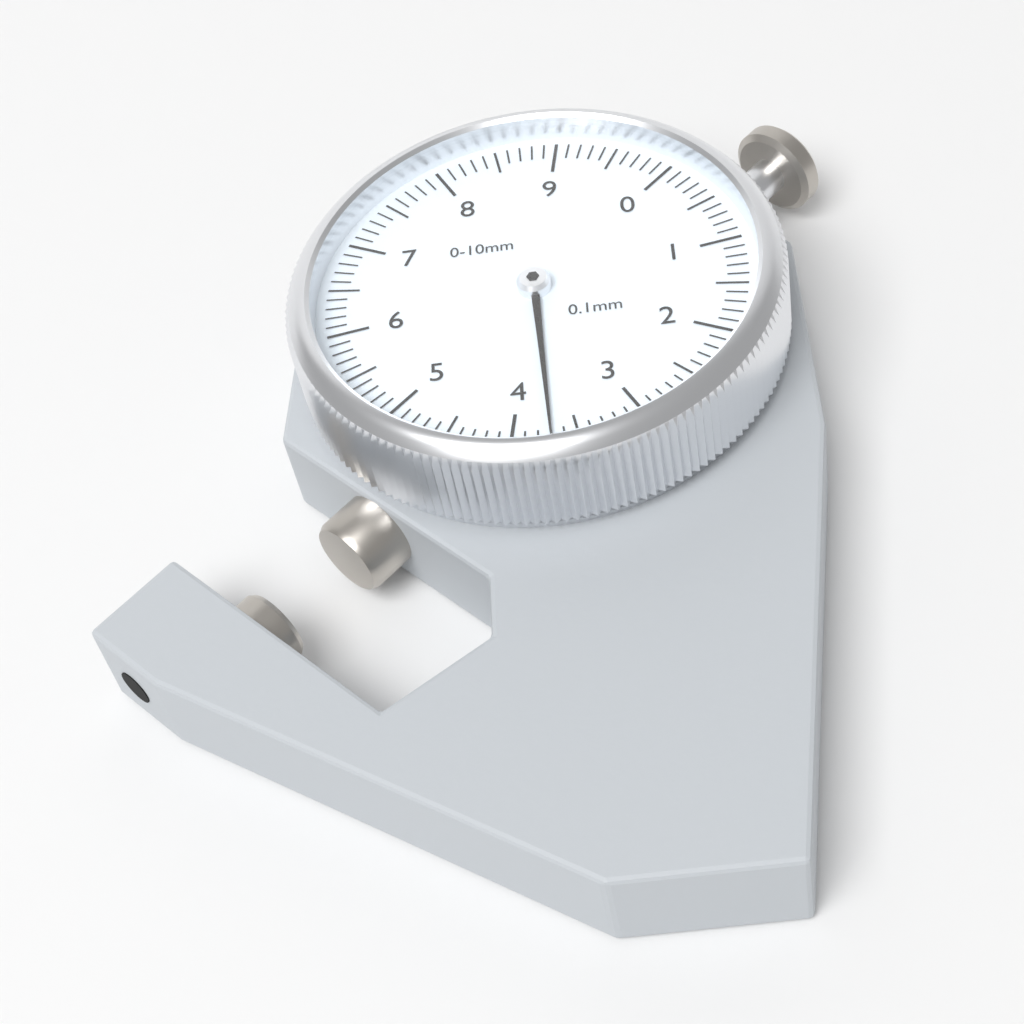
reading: 3.7 mm
